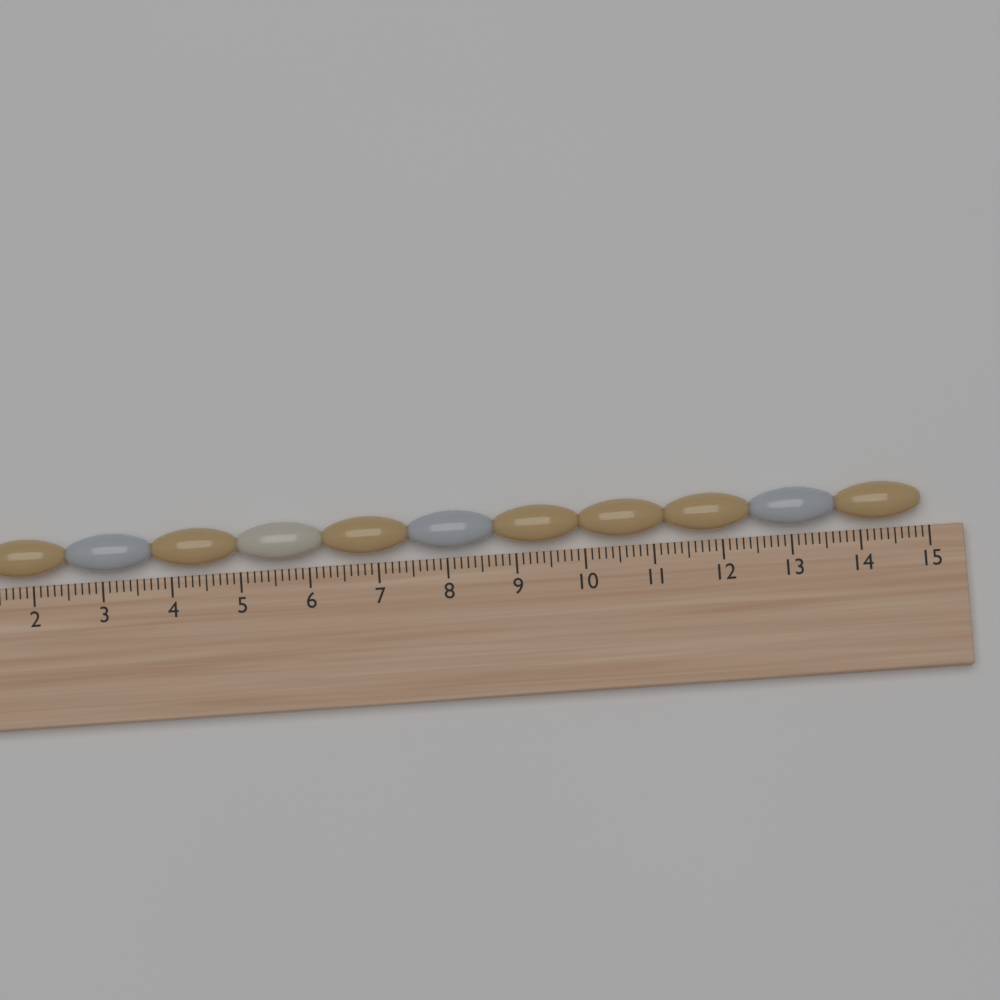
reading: 14.9 (no unit)
